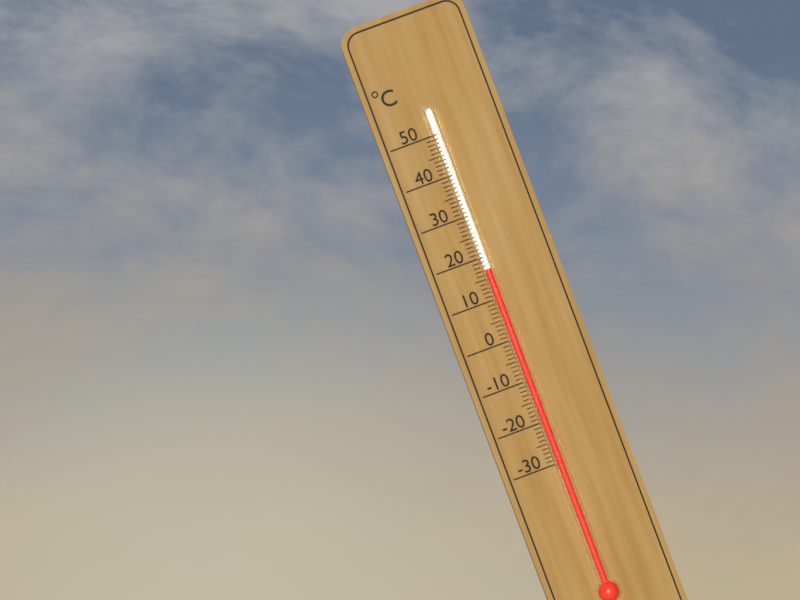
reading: 17 °C
